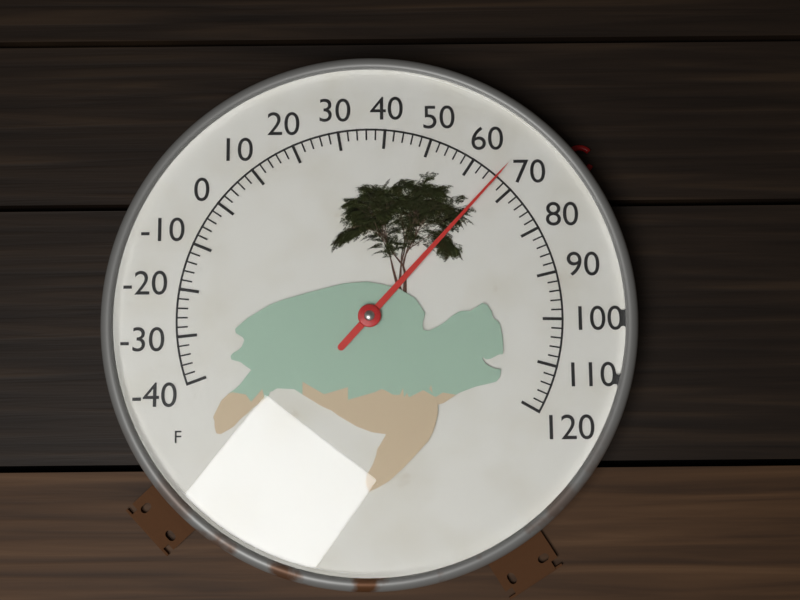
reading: 66 °F
